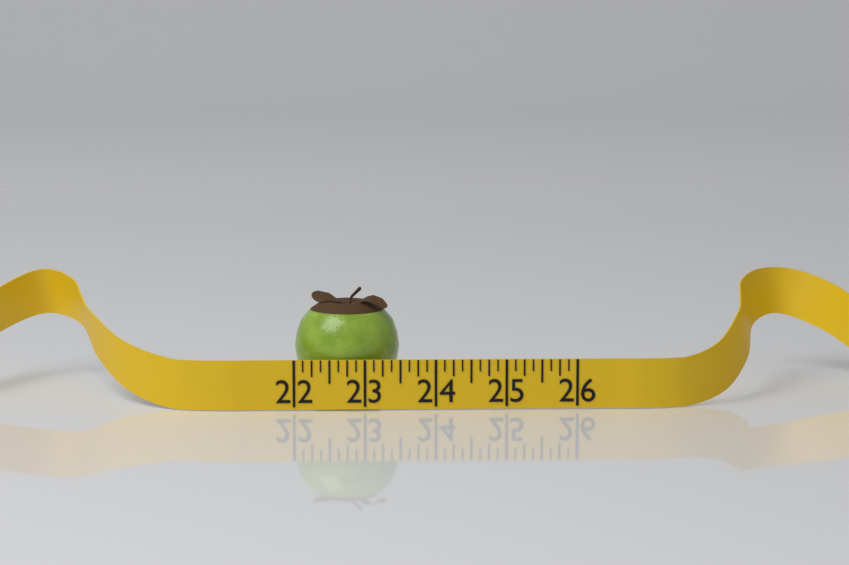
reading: 23.500 (no unit)
